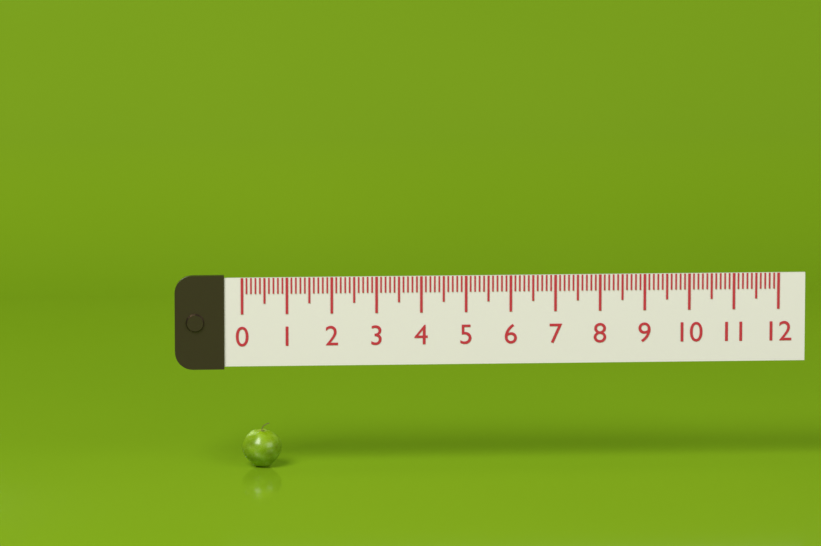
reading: 0.9 (no unit)
